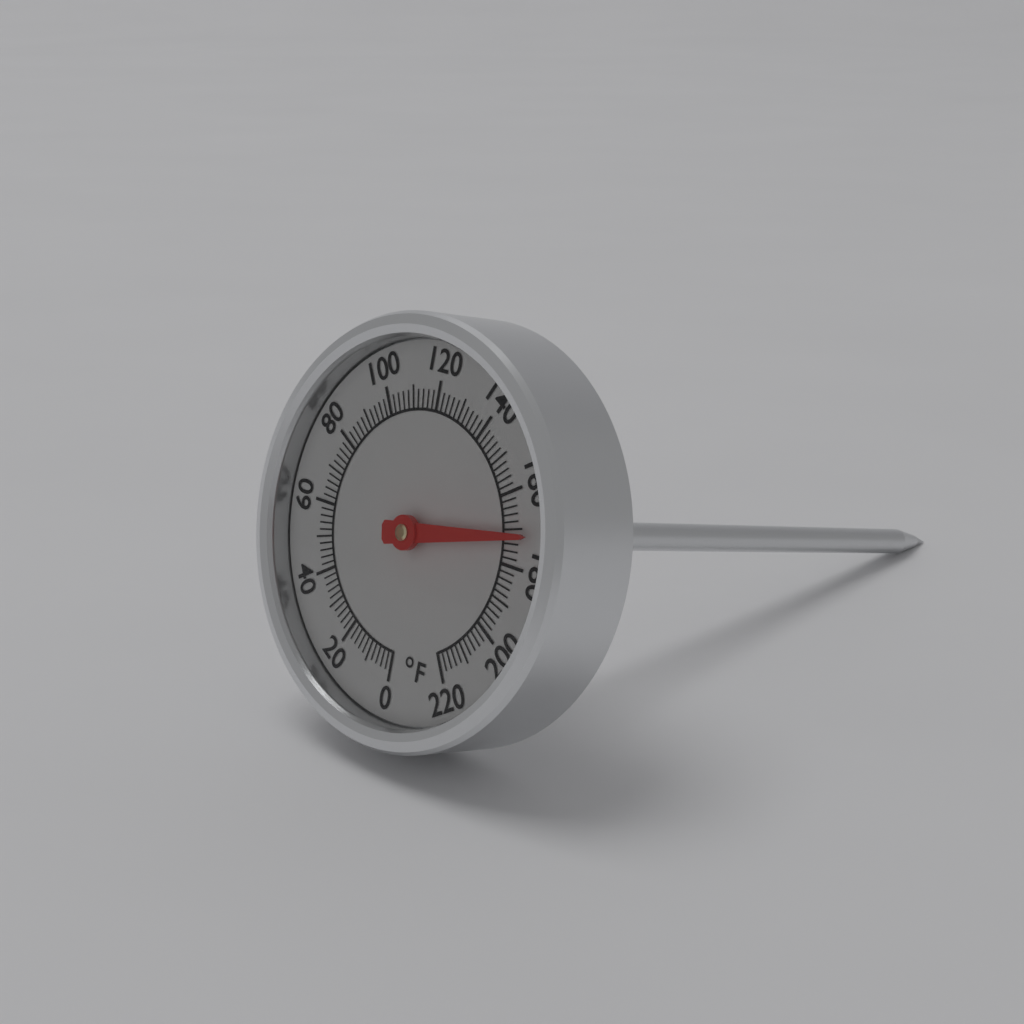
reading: 172 °F
